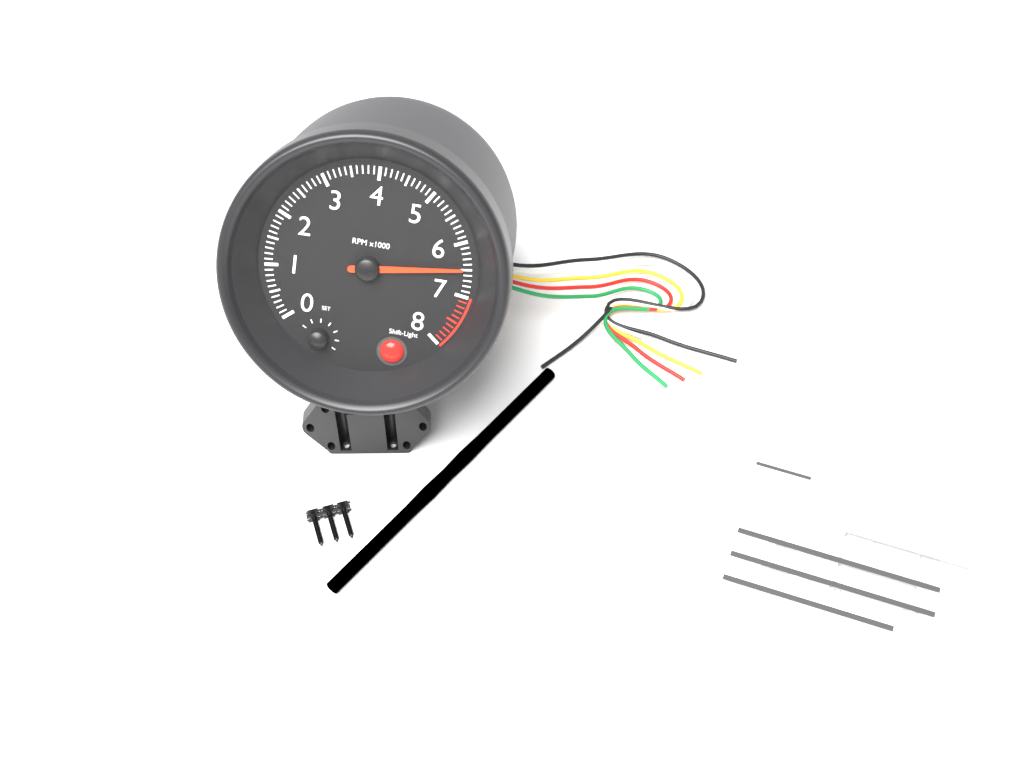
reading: 6500 RPM
